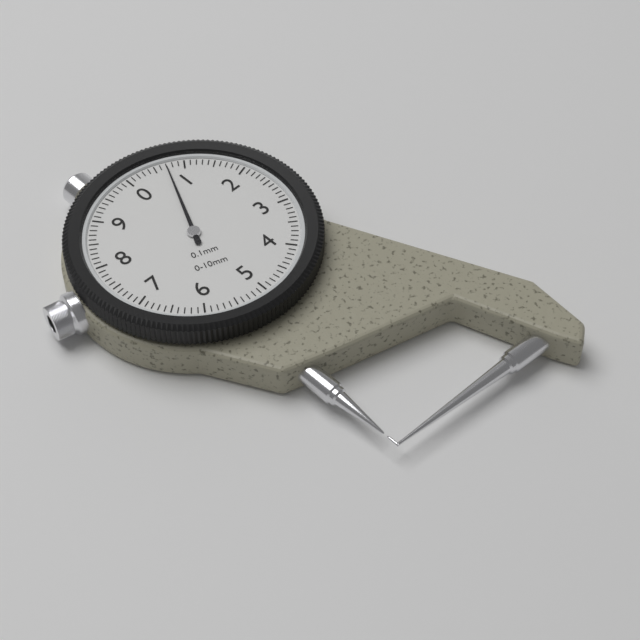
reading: 0.7 mm
